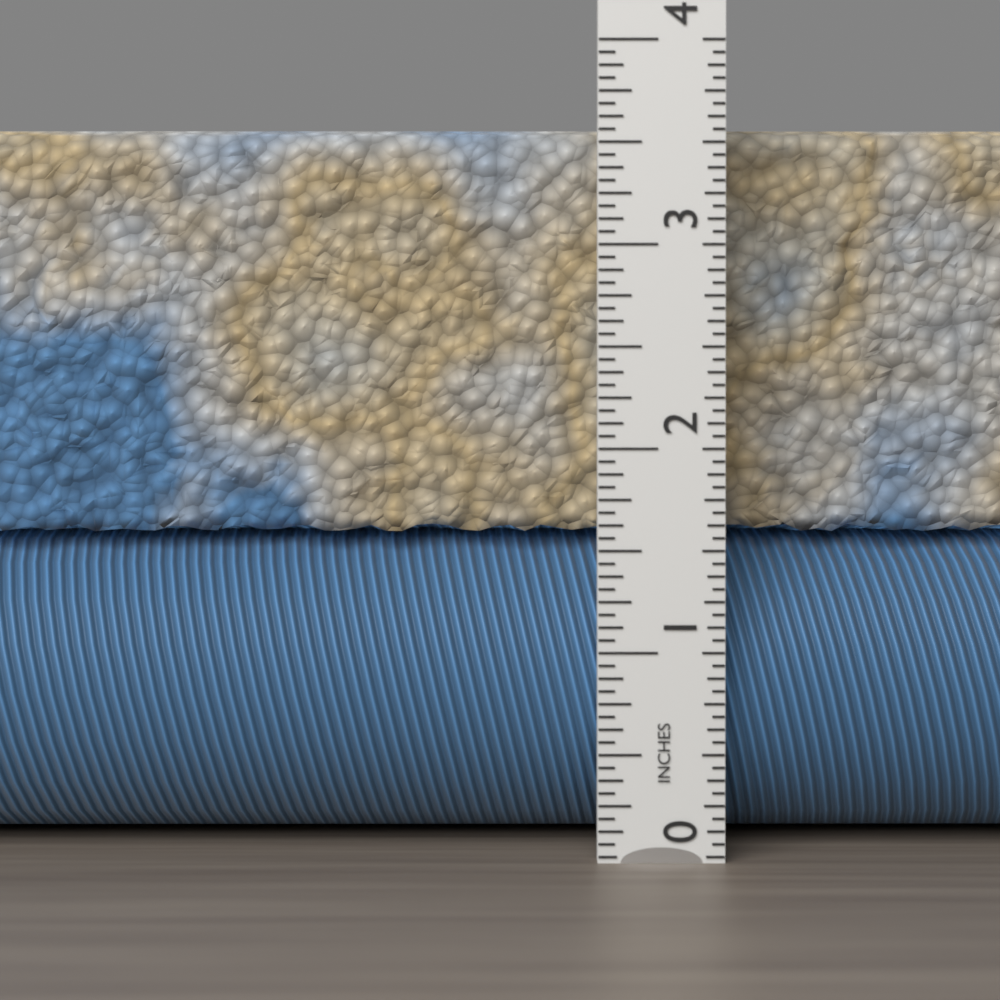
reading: 3.6250 in
